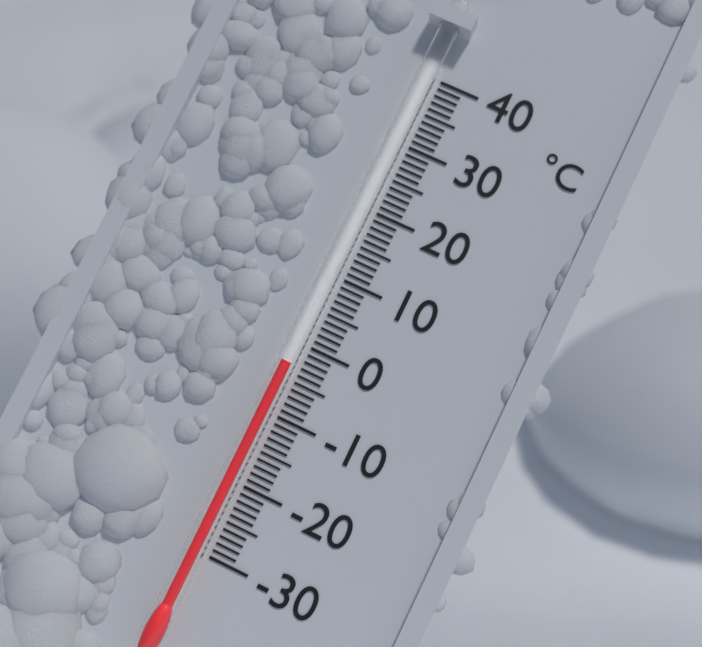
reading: -3 °C
